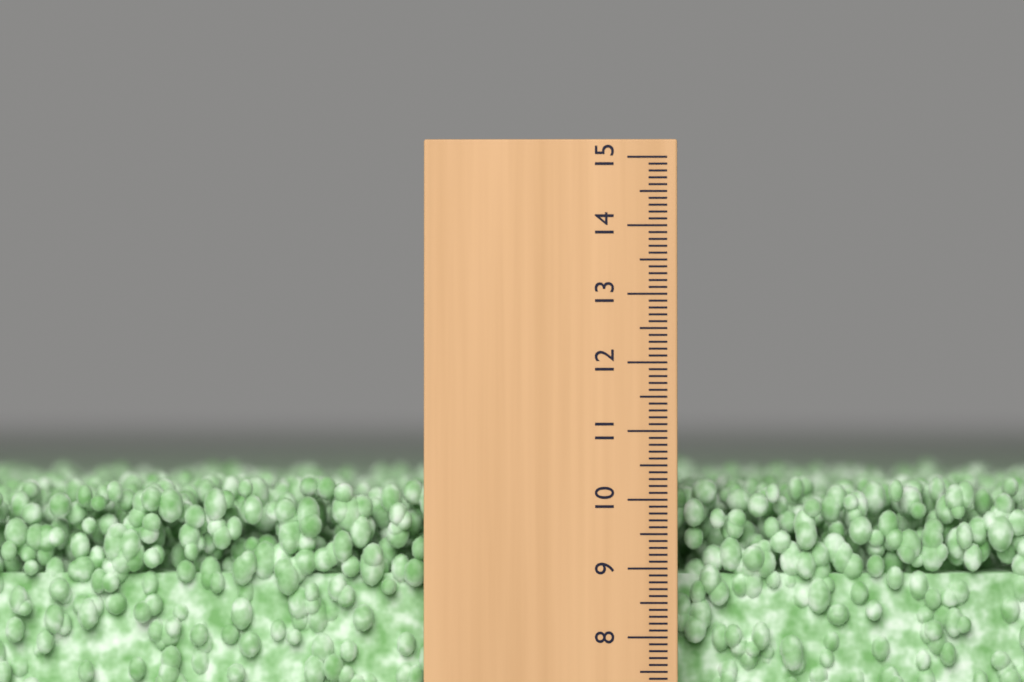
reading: 10.3 (no unit)
